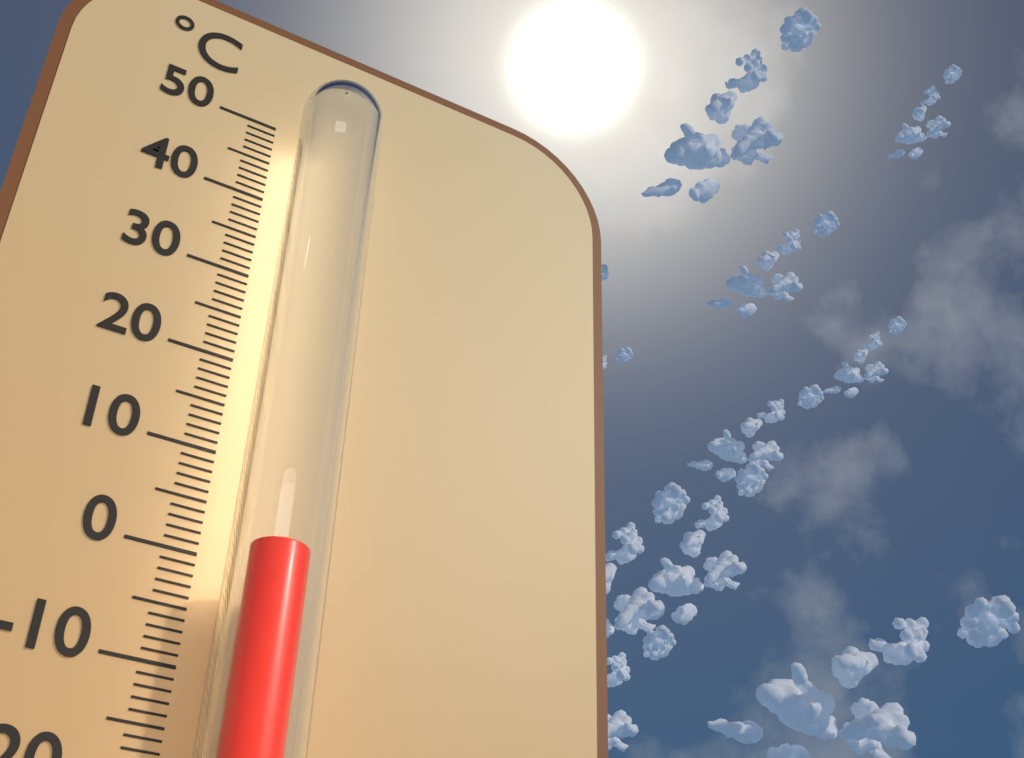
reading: -1 °C
